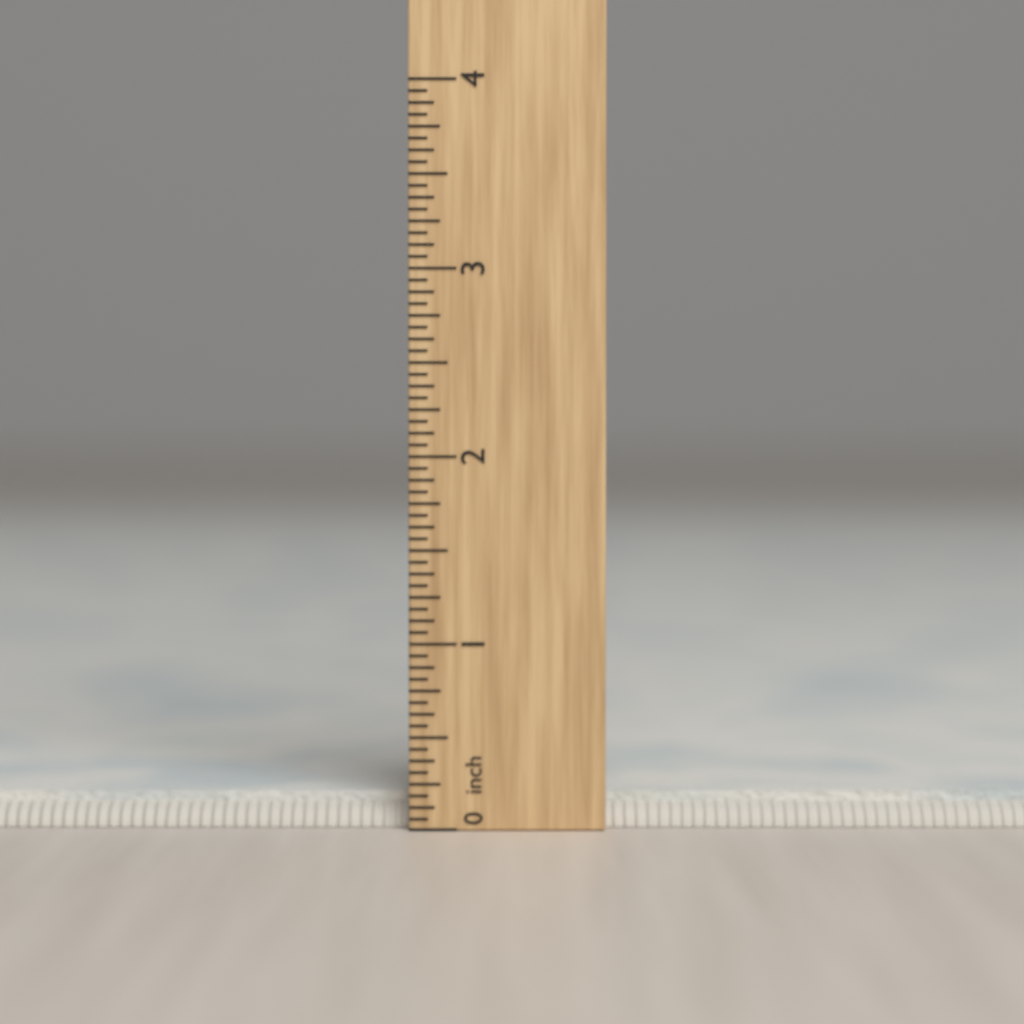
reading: 0.1875 in
